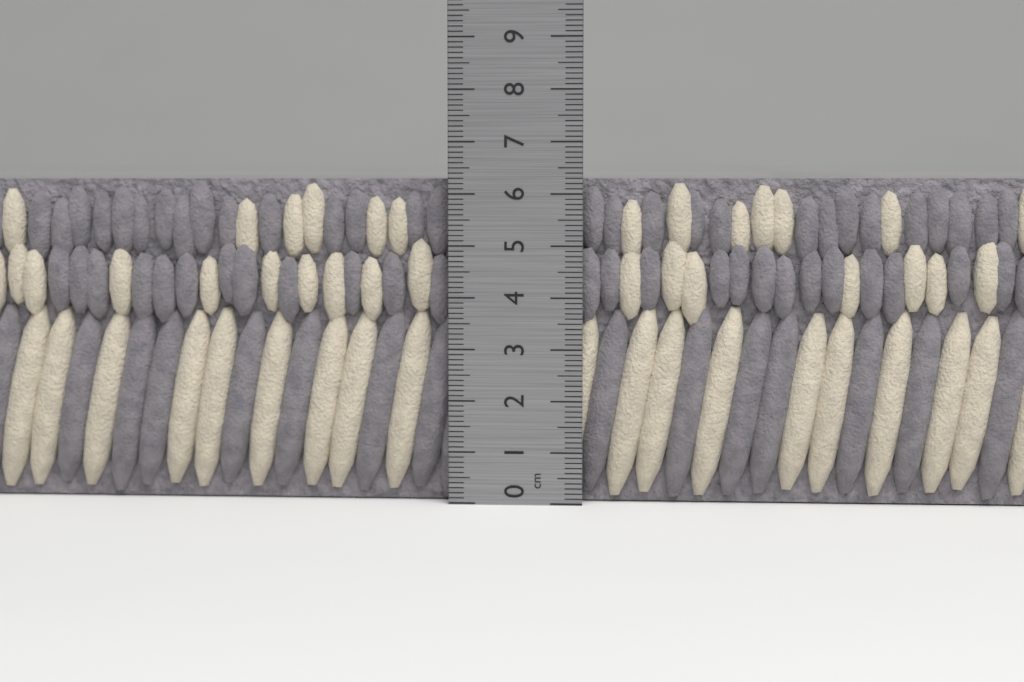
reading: 6.3 cm
